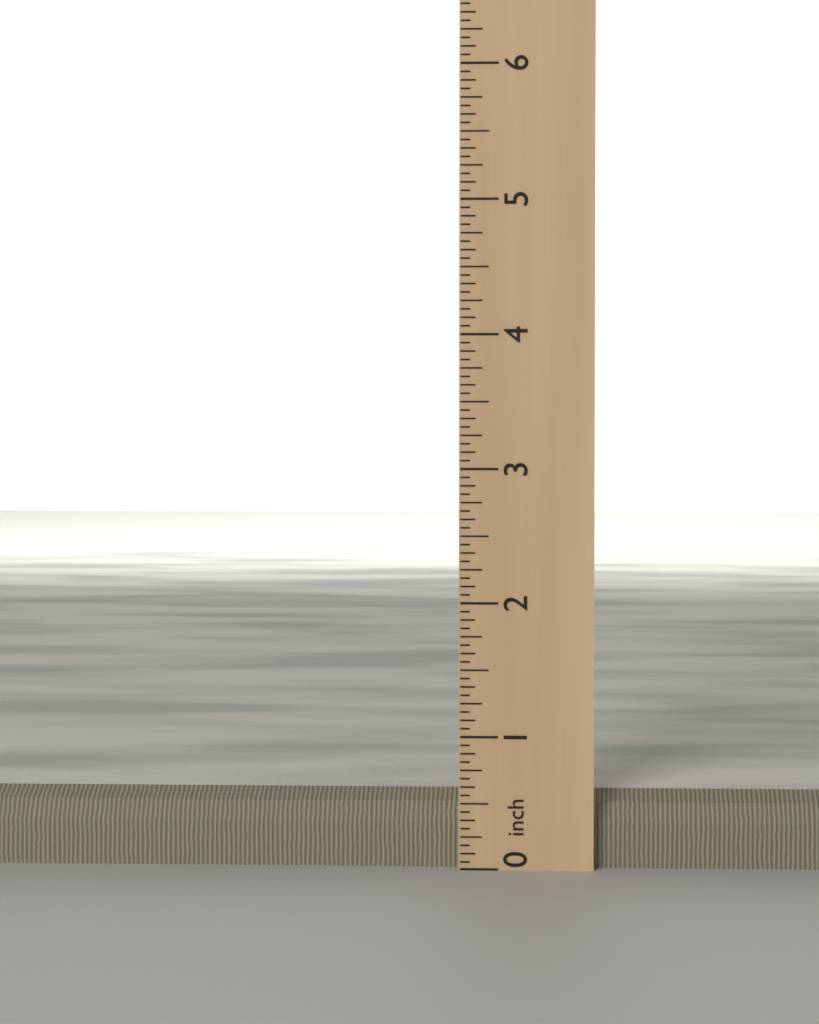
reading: 0.5625 inch
